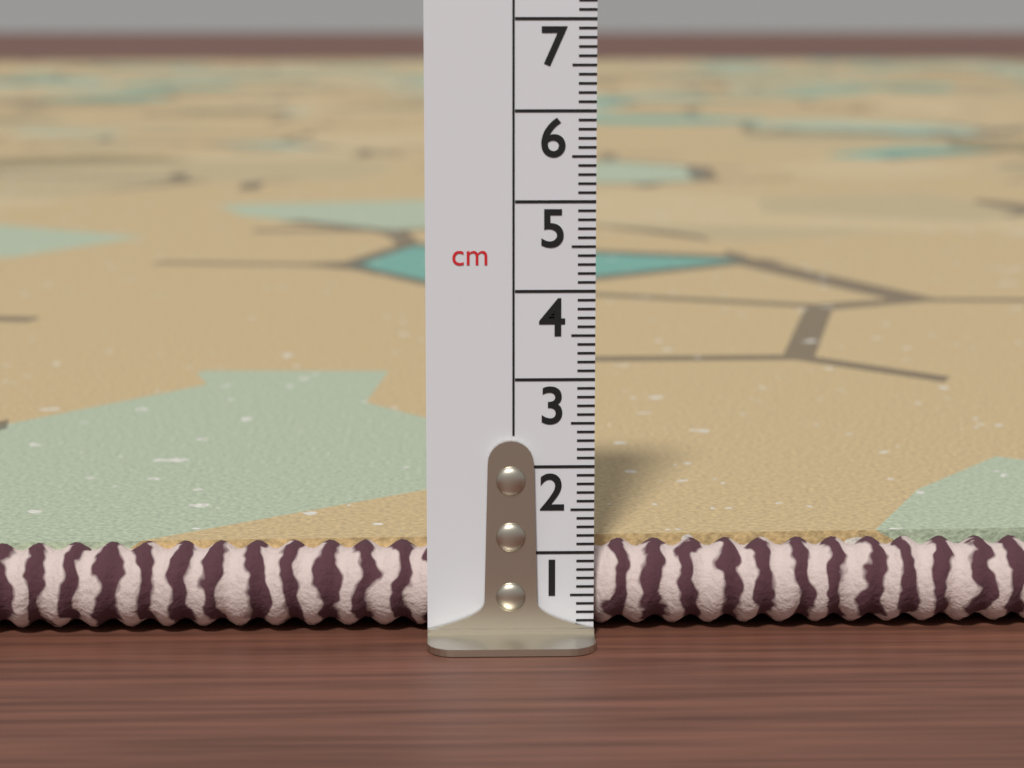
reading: 1.0 cm
